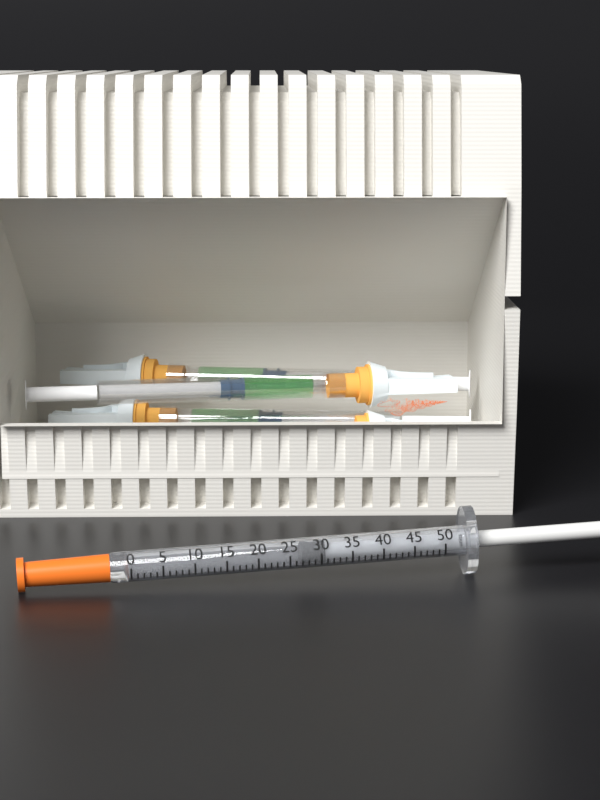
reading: 27 units
